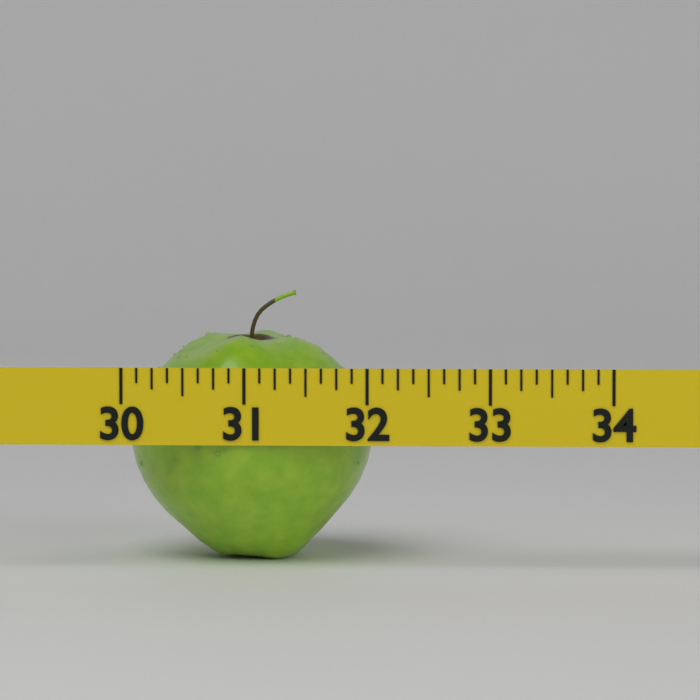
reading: 32.000 (no unit)
